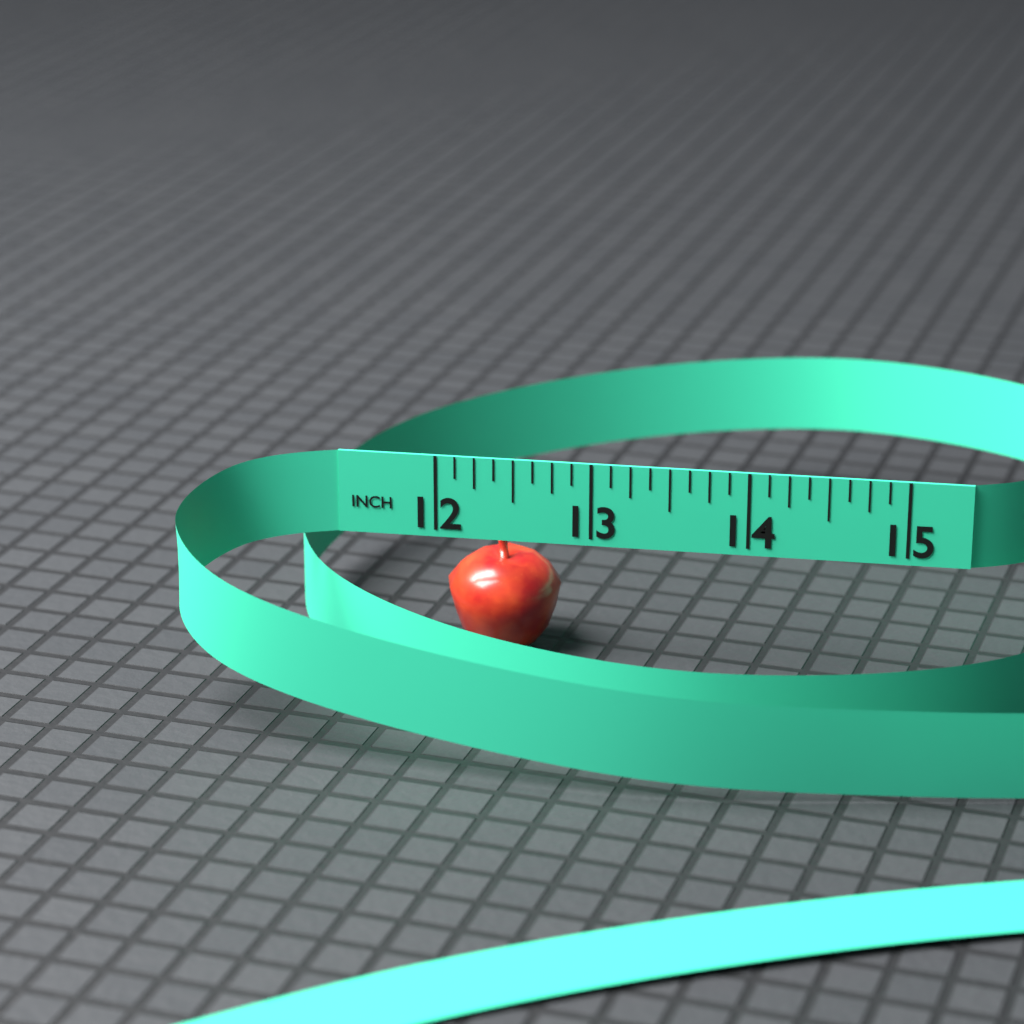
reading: 12.750 in
